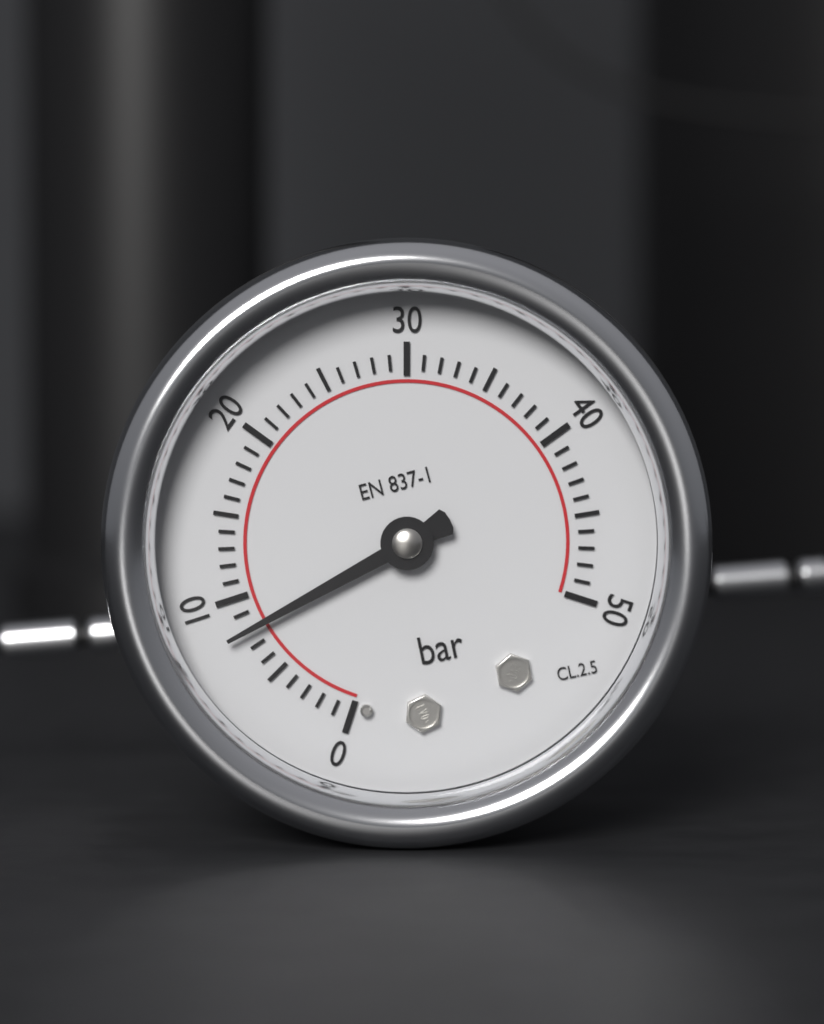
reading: 8 bar
